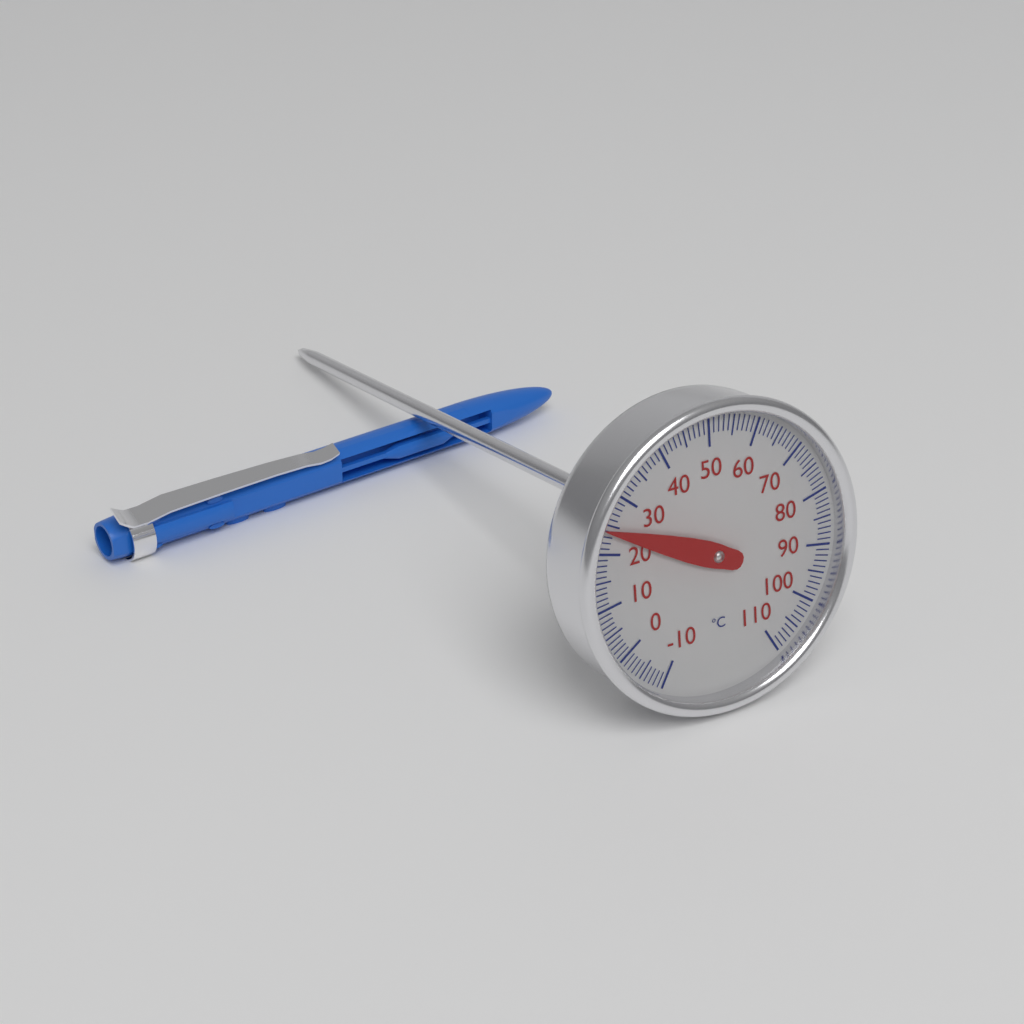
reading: 24 °C
